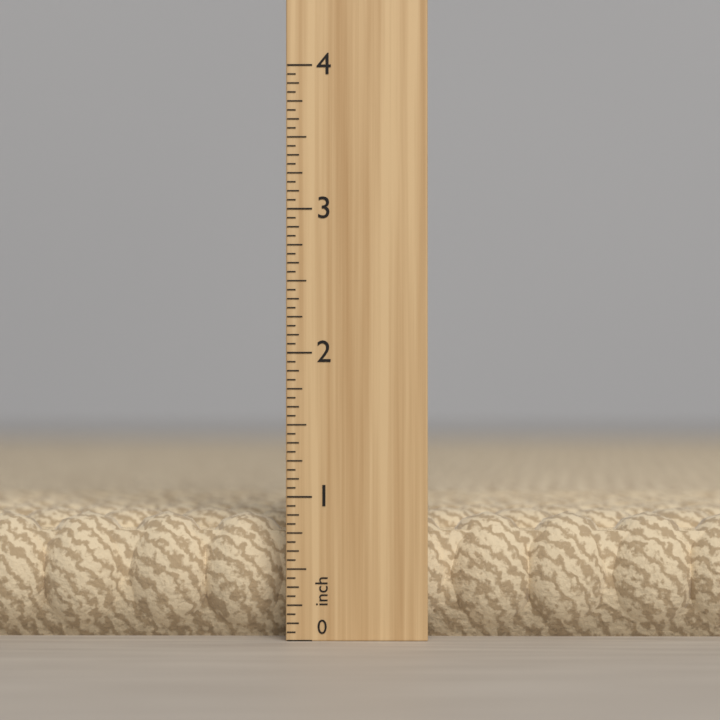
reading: 0.8750 in
